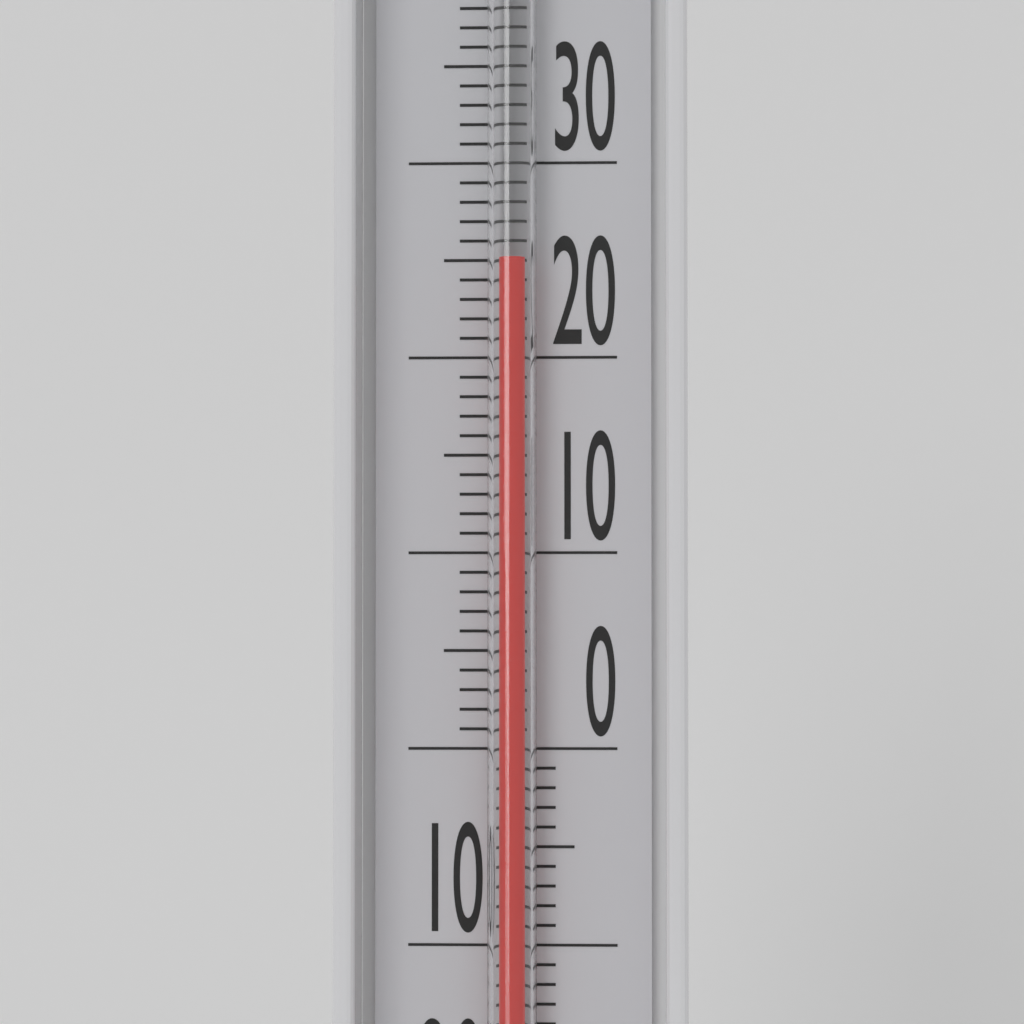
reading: 25 °C
